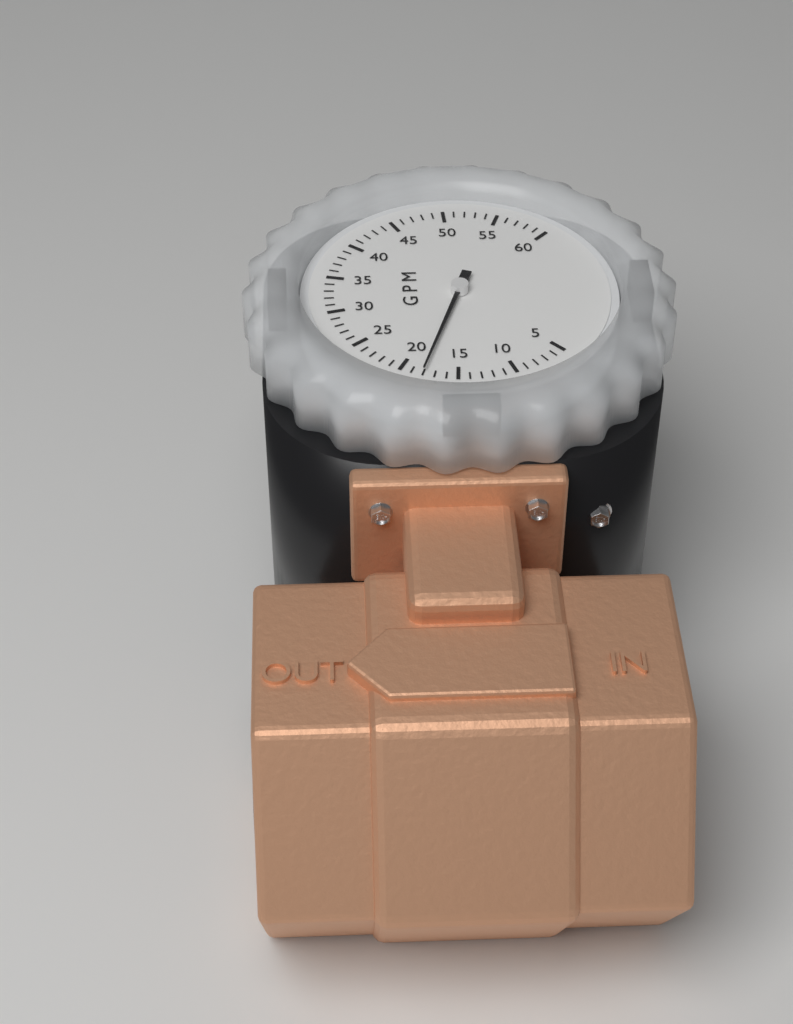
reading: 18 GPM
